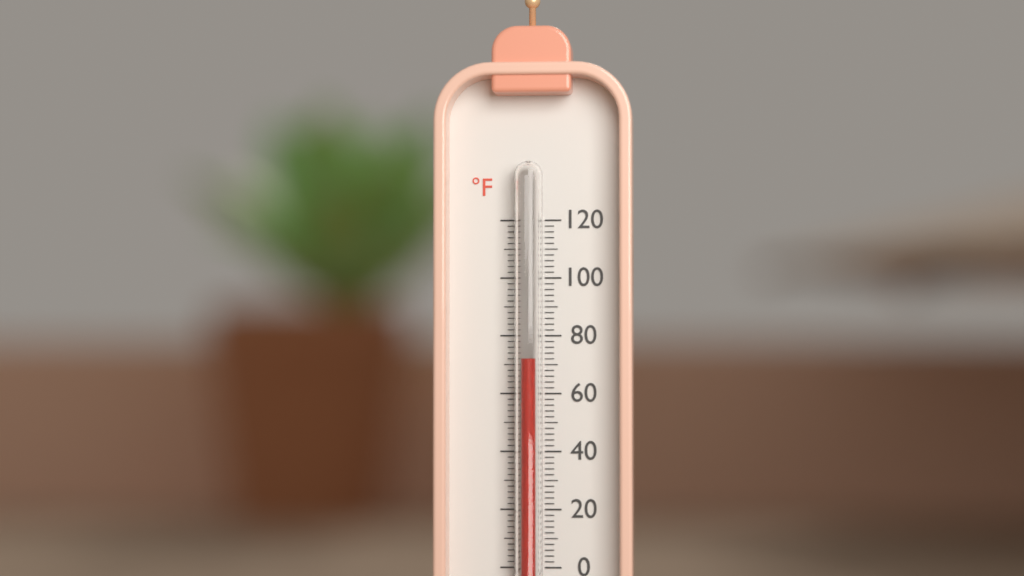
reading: 72 °F
